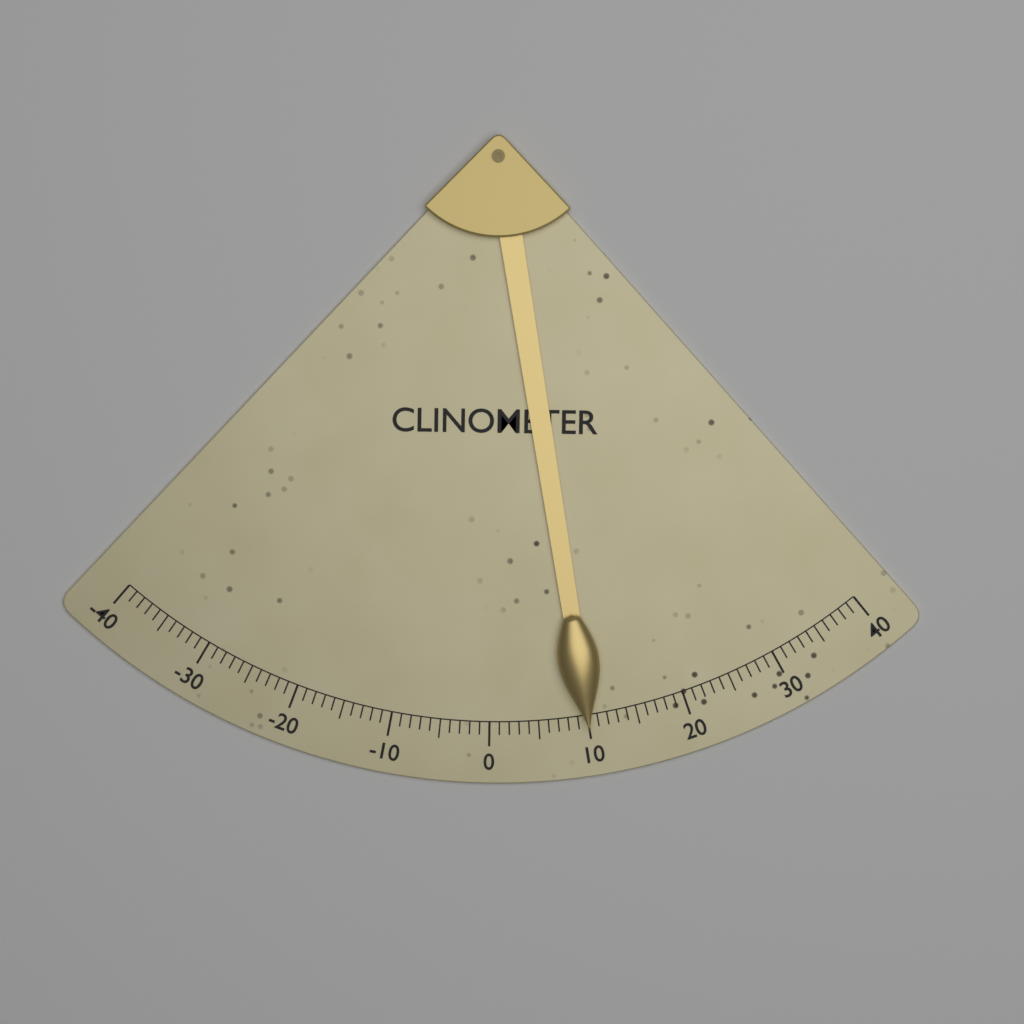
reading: 10 (no unit)
